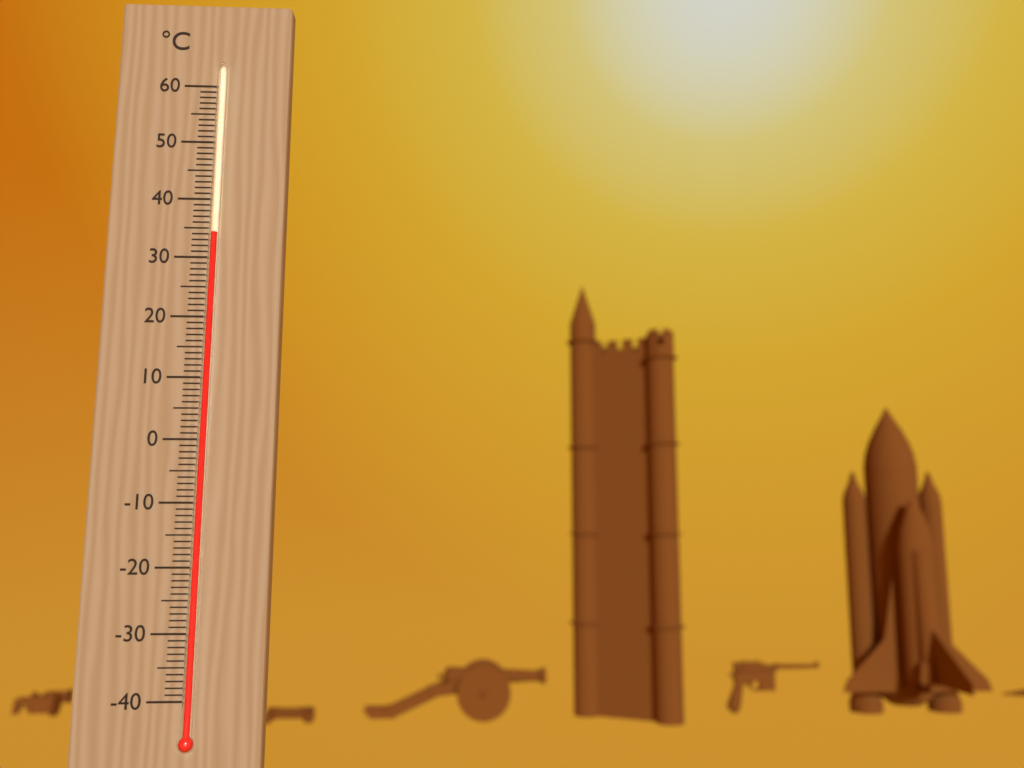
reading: 34 °C
